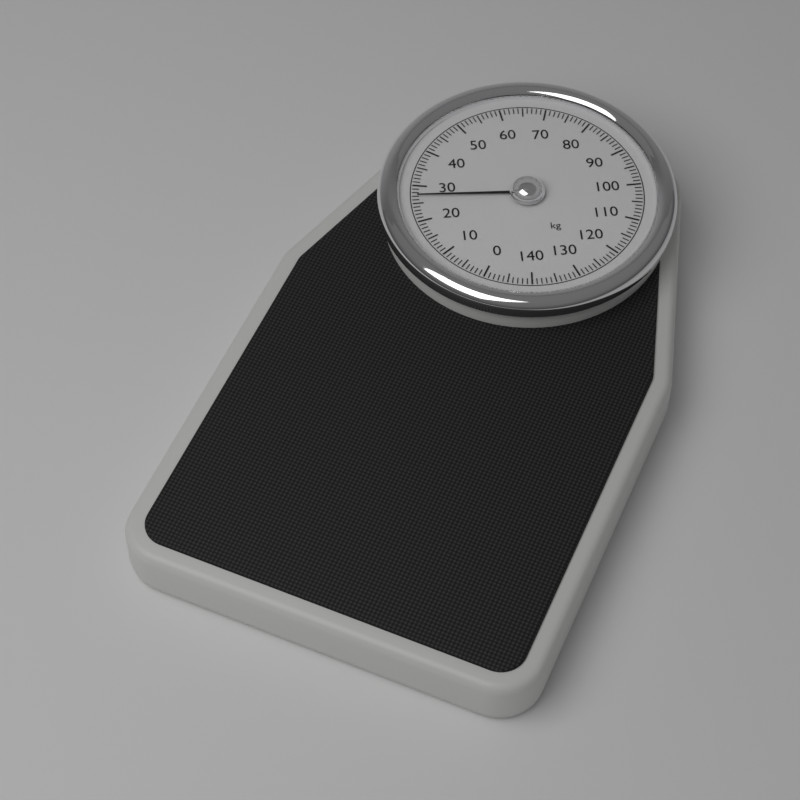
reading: 27 kg
